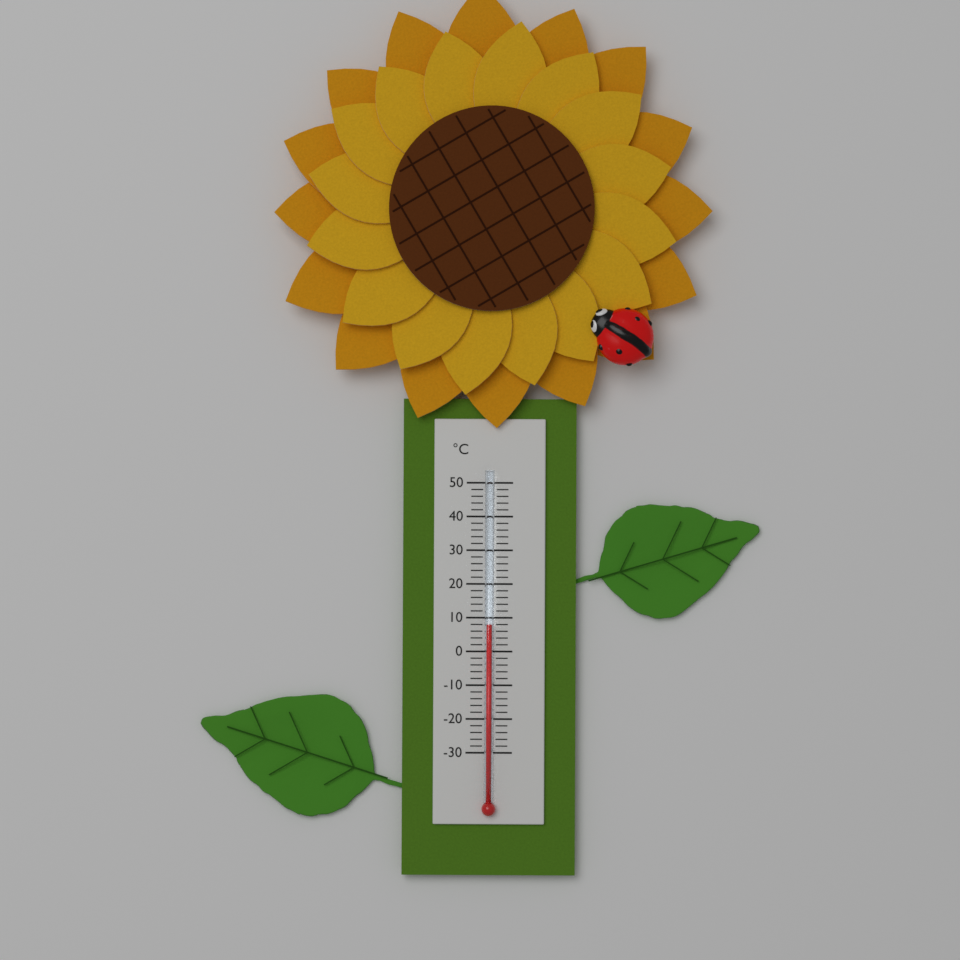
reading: 8 °C
